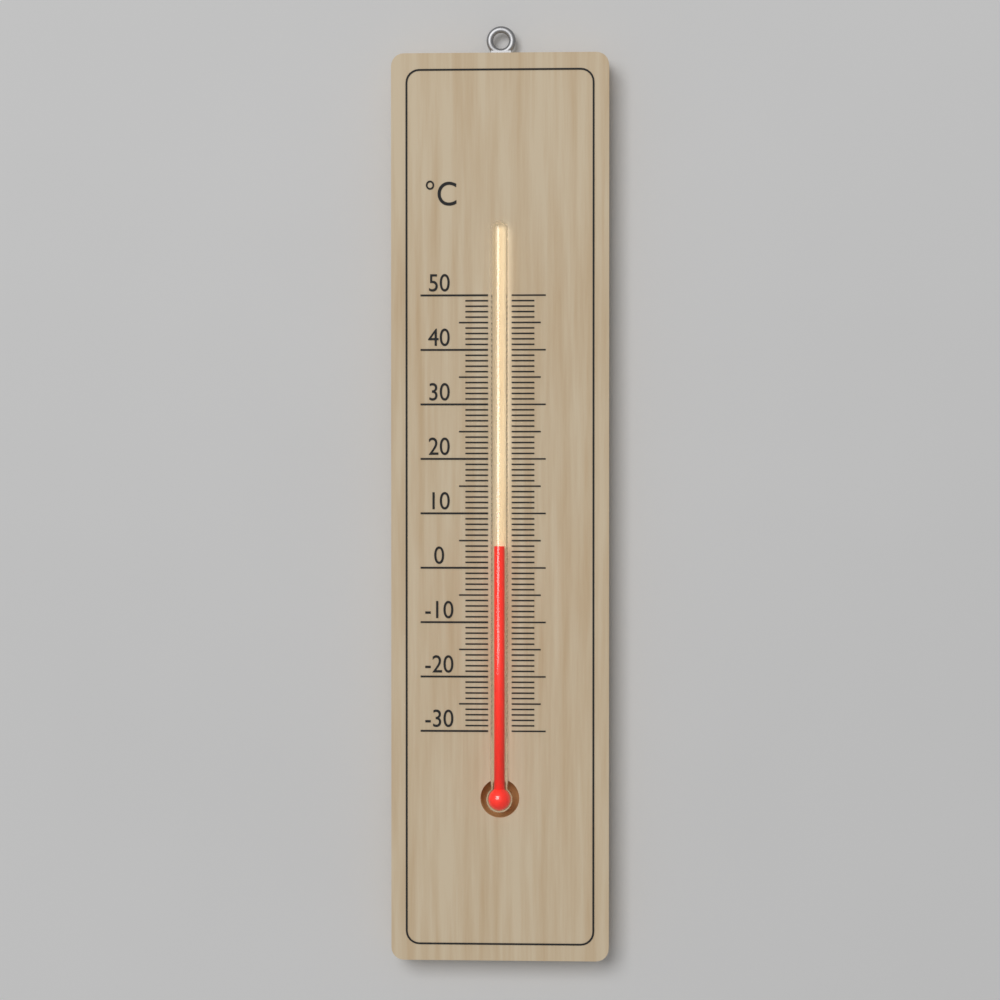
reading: 4 °C
